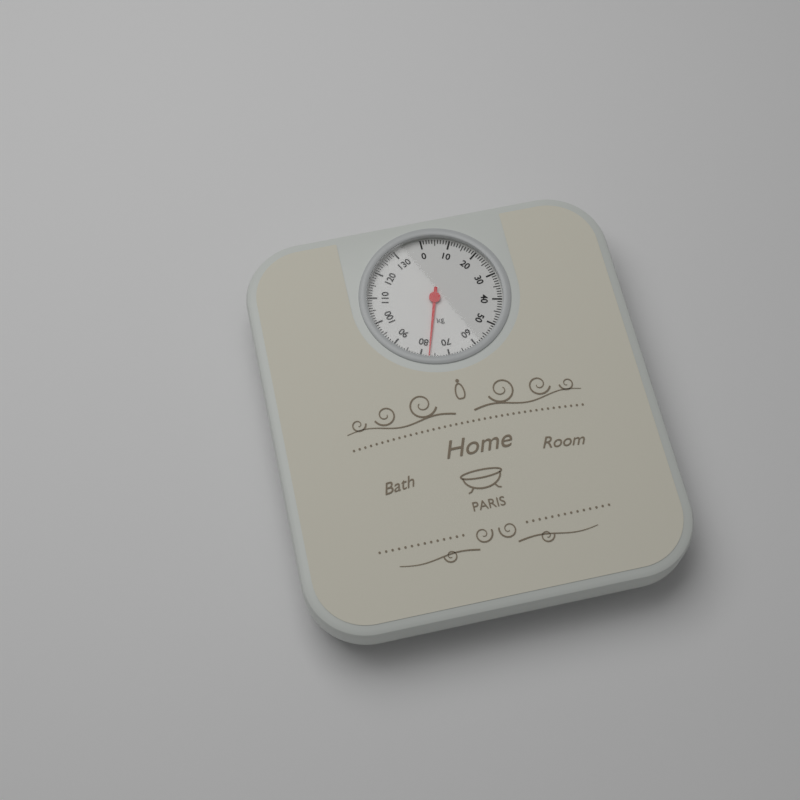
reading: 77 kg
